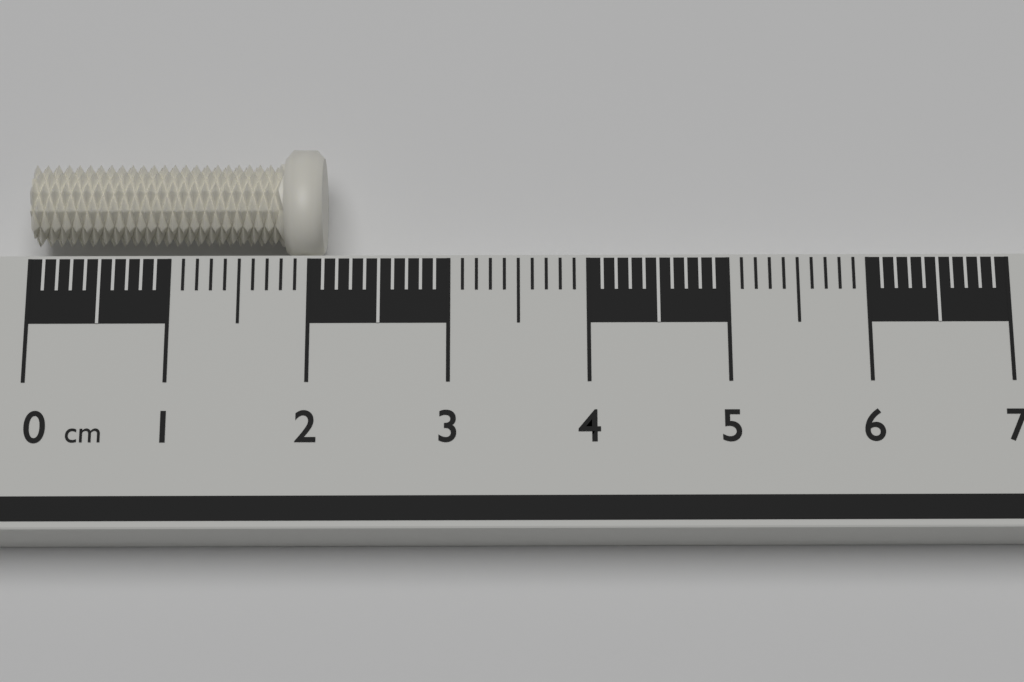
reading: 2.1 cm
